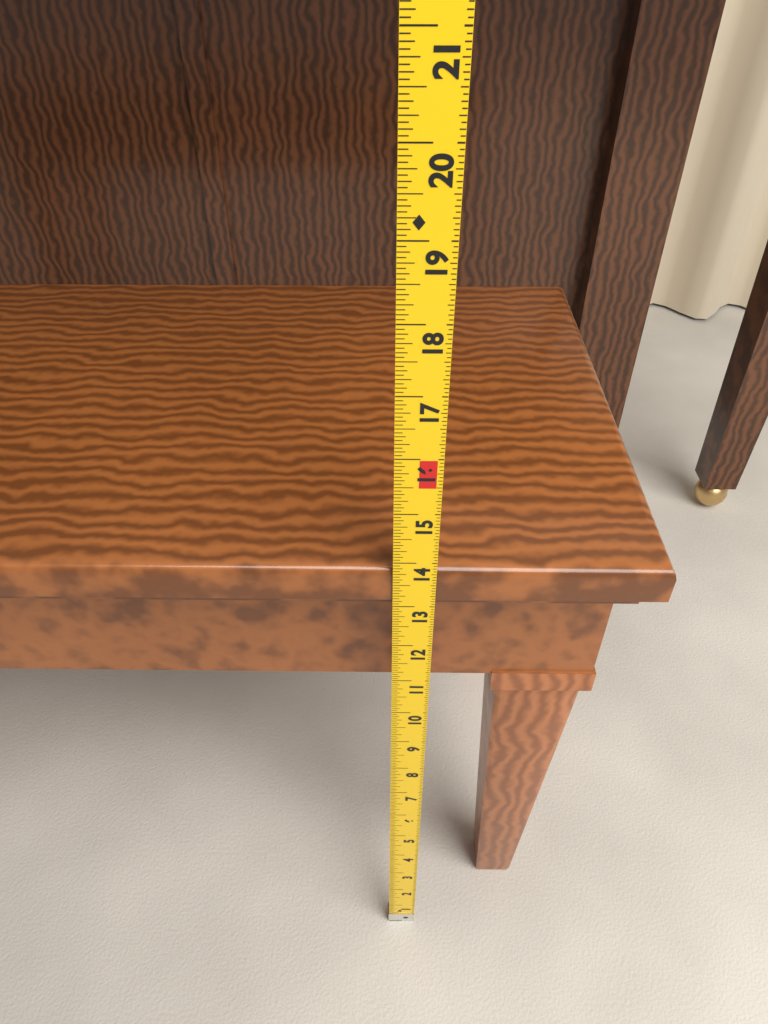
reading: 13.8125 in
